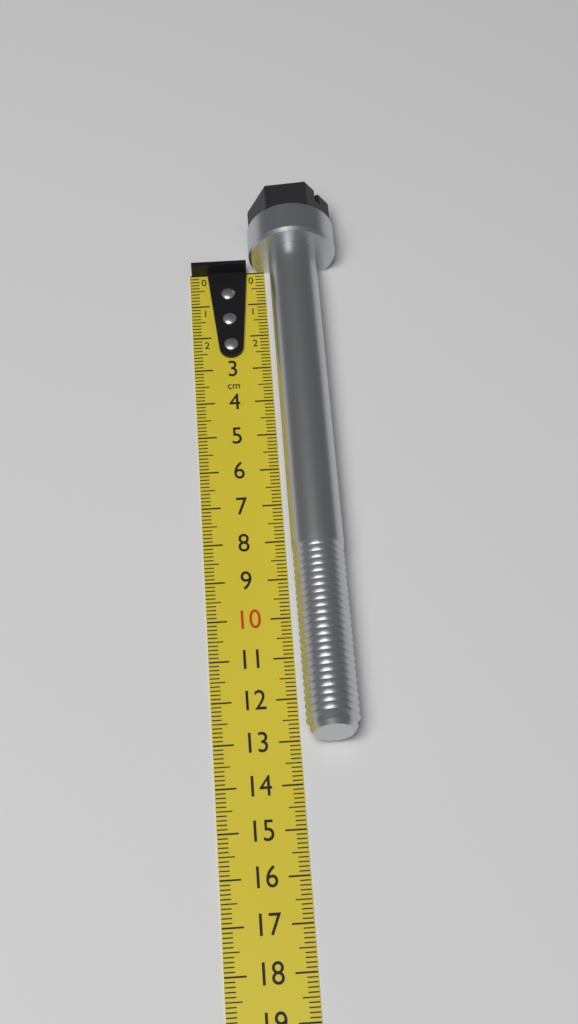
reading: 13.1 cm
